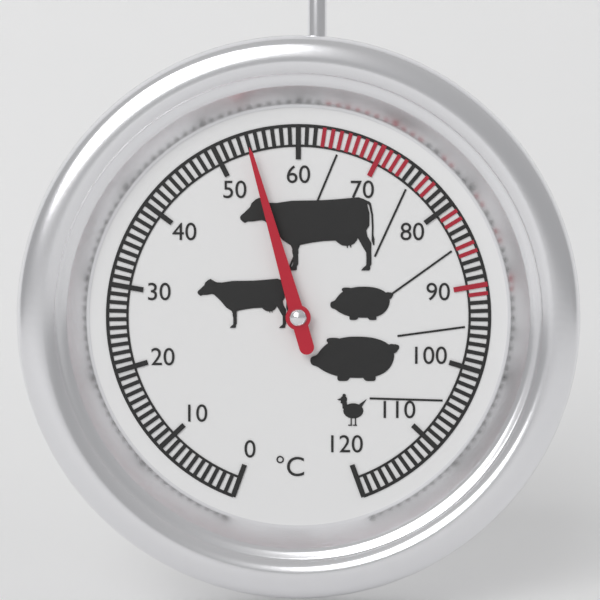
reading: 54 °C
